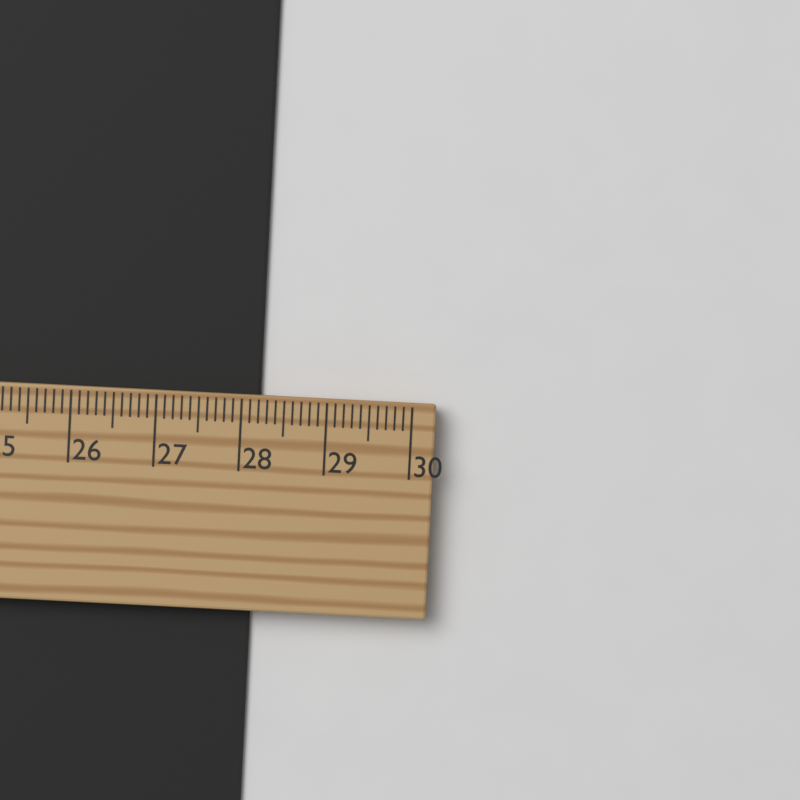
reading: 28.2 cm
